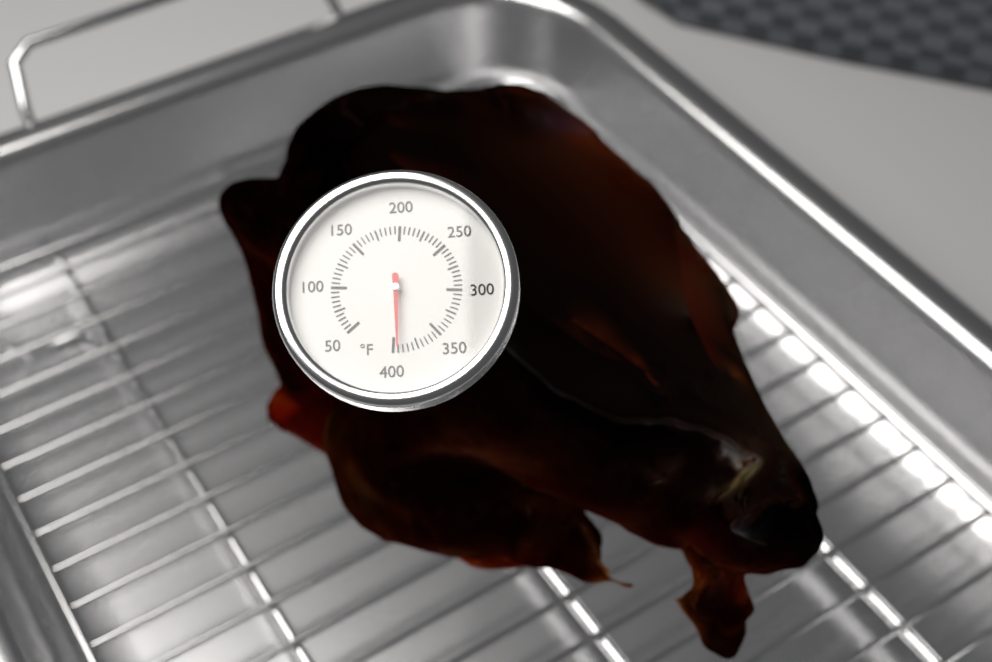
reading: 395 °F
